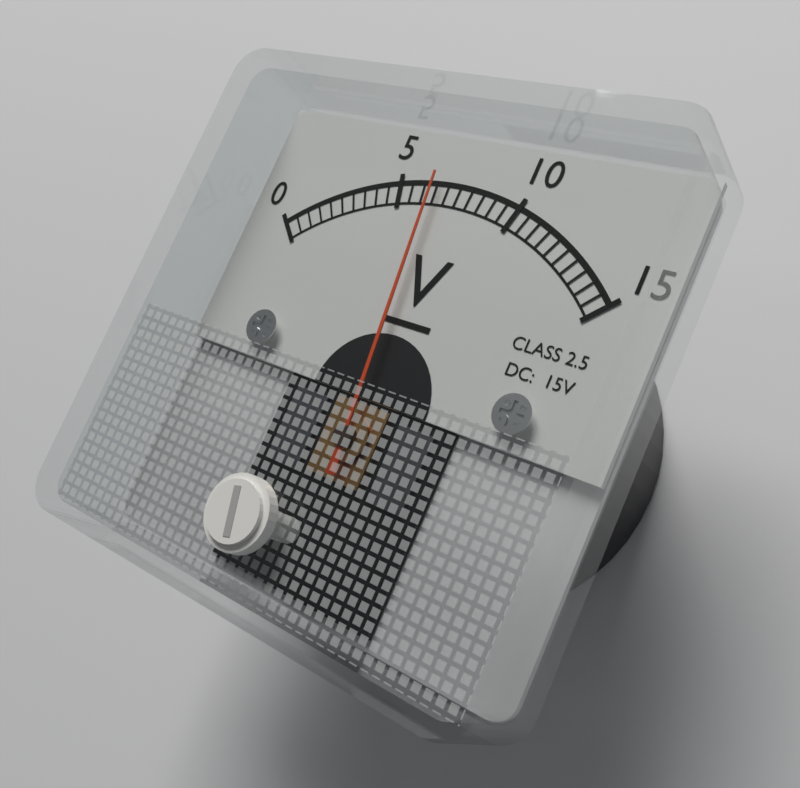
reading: 6.5 V
